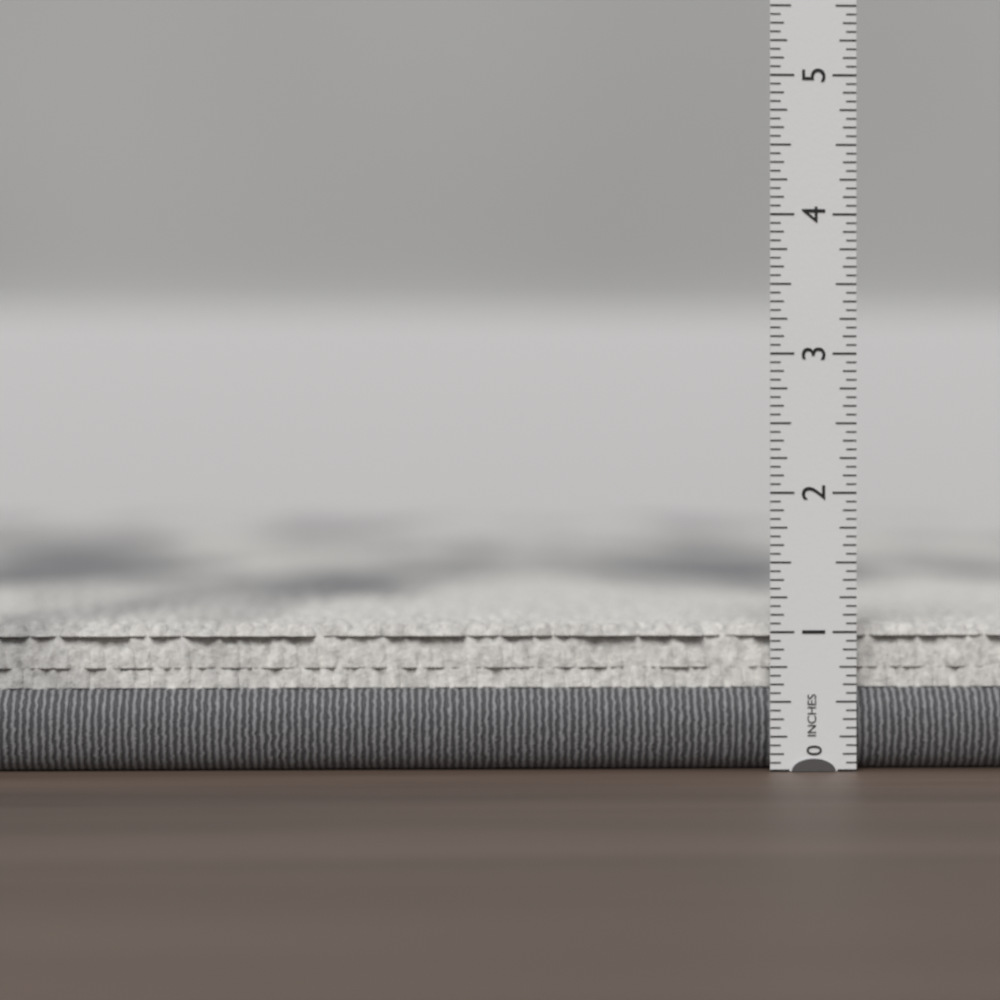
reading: 1.0625 in
